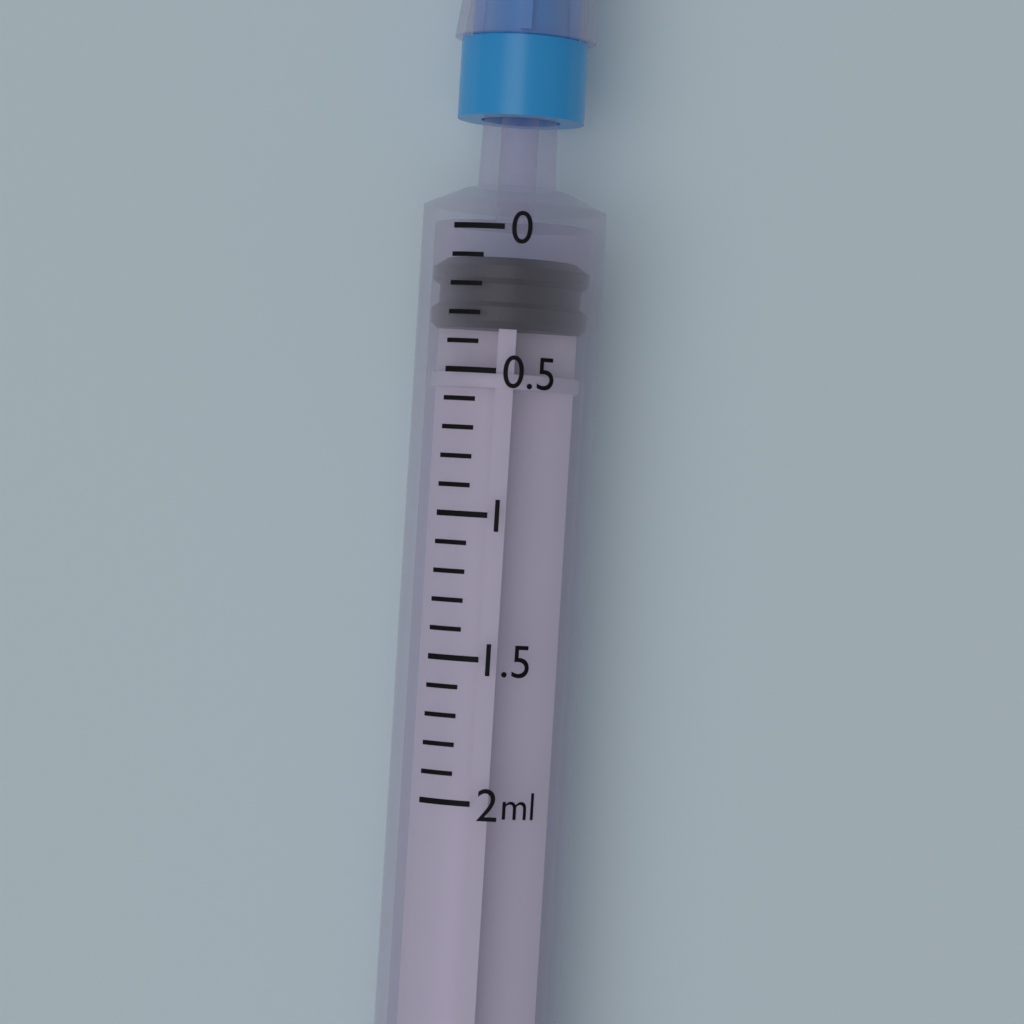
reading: 0.1 ml
